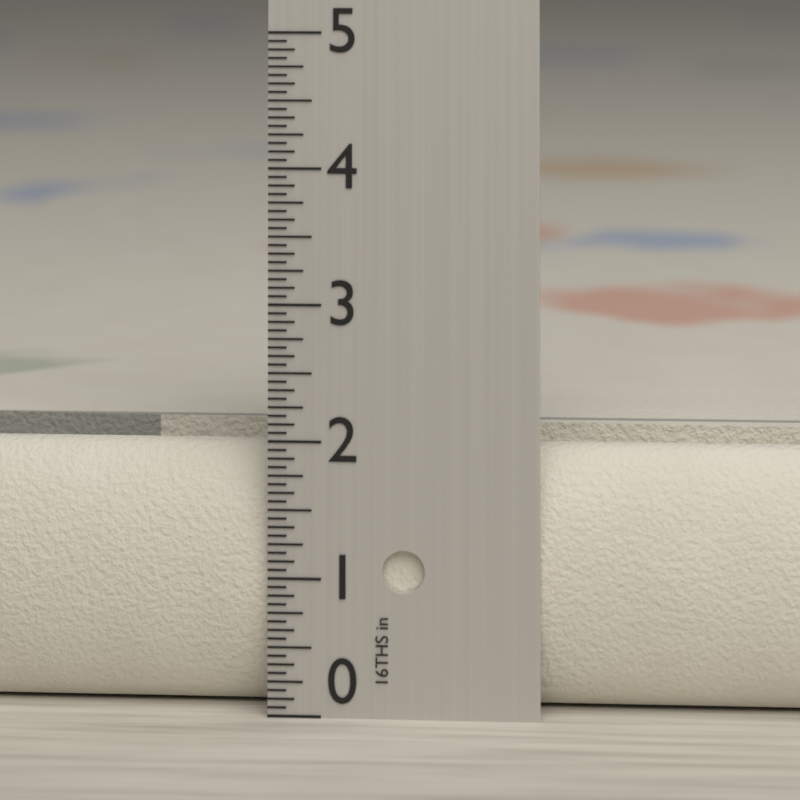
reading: 1.9375 in
